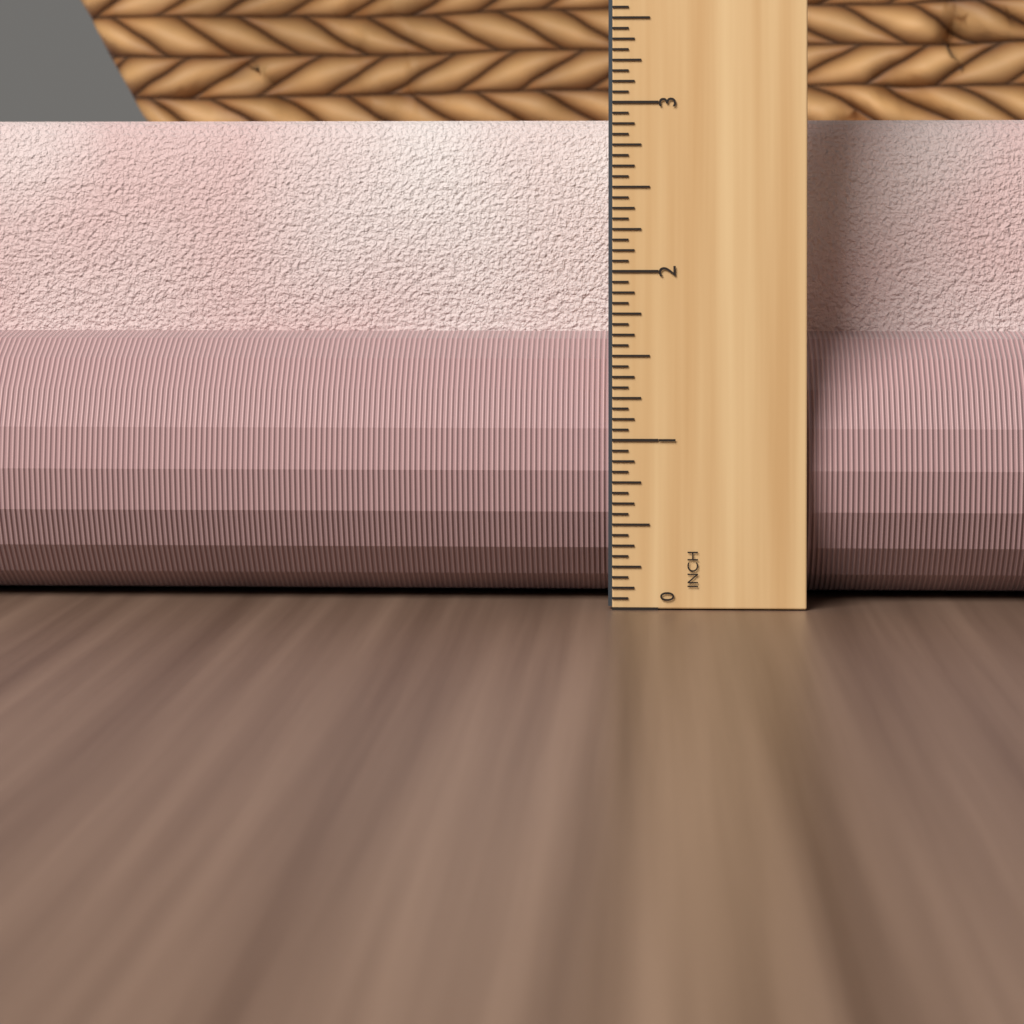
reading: 2.9375 in
